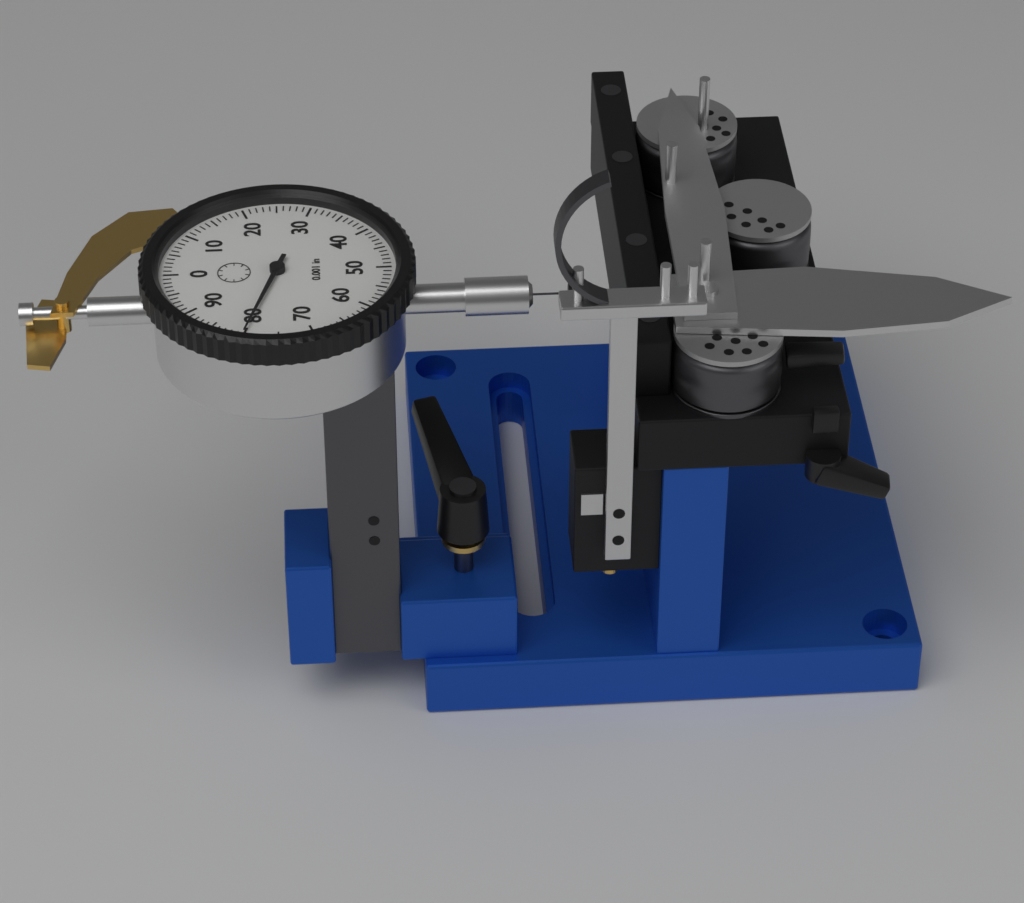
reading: 0.080 in
